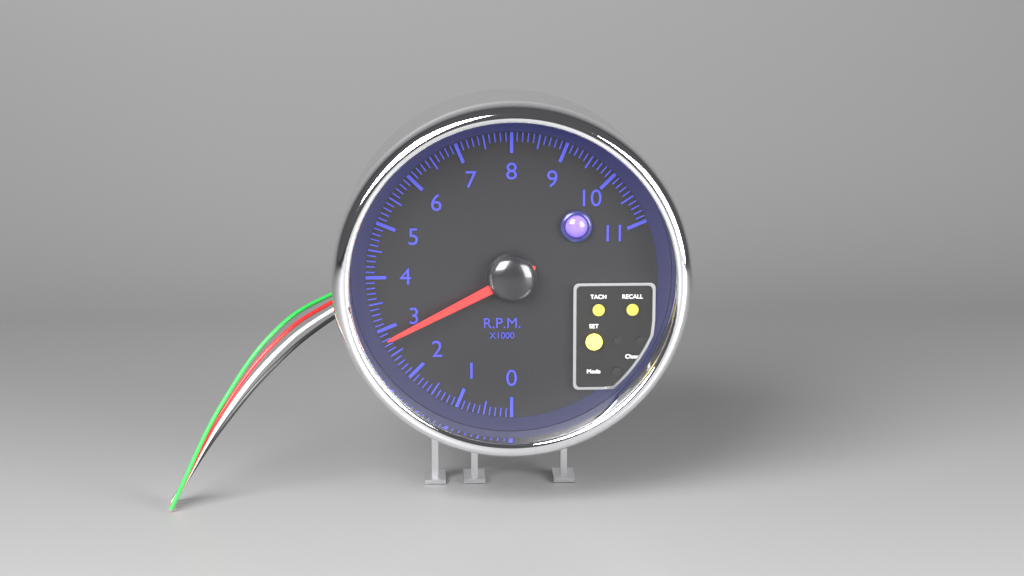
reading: 2.8 rpm x1000
